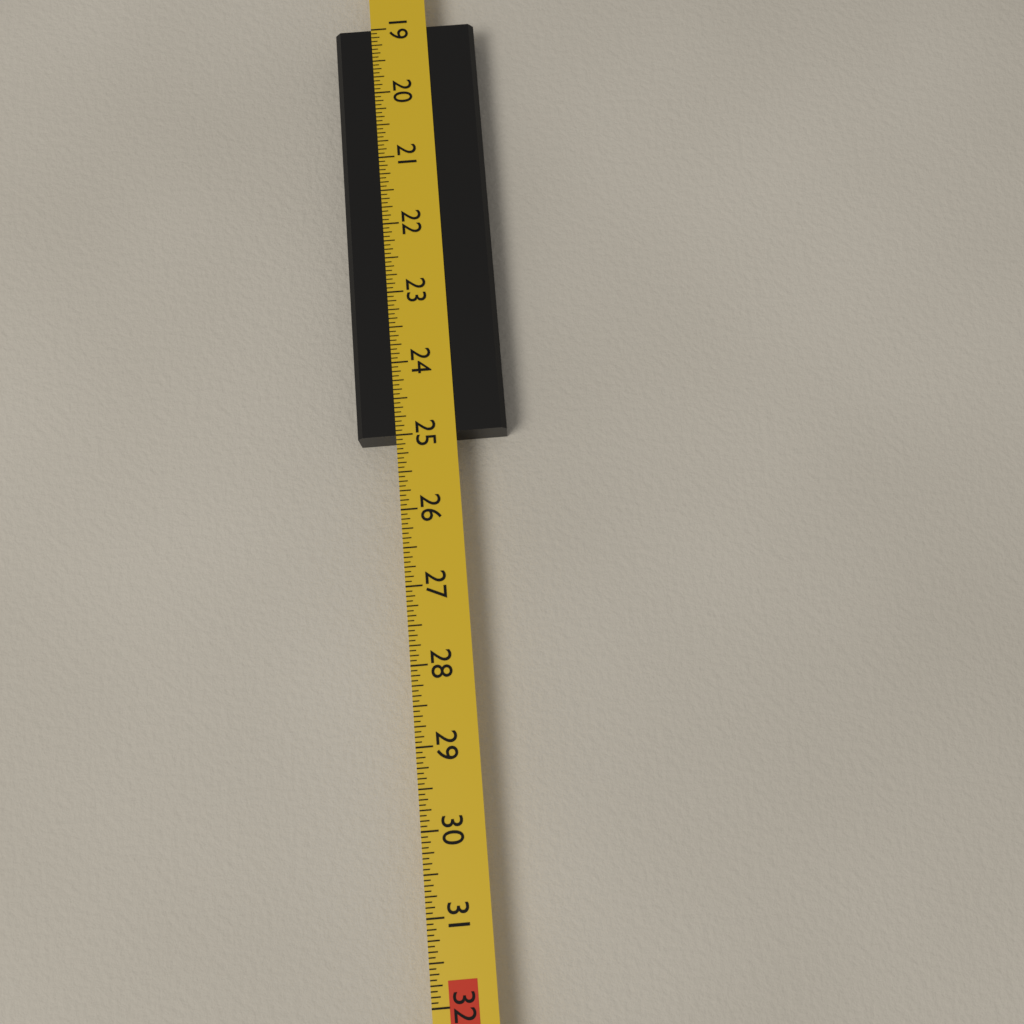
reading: 25.0000 in
